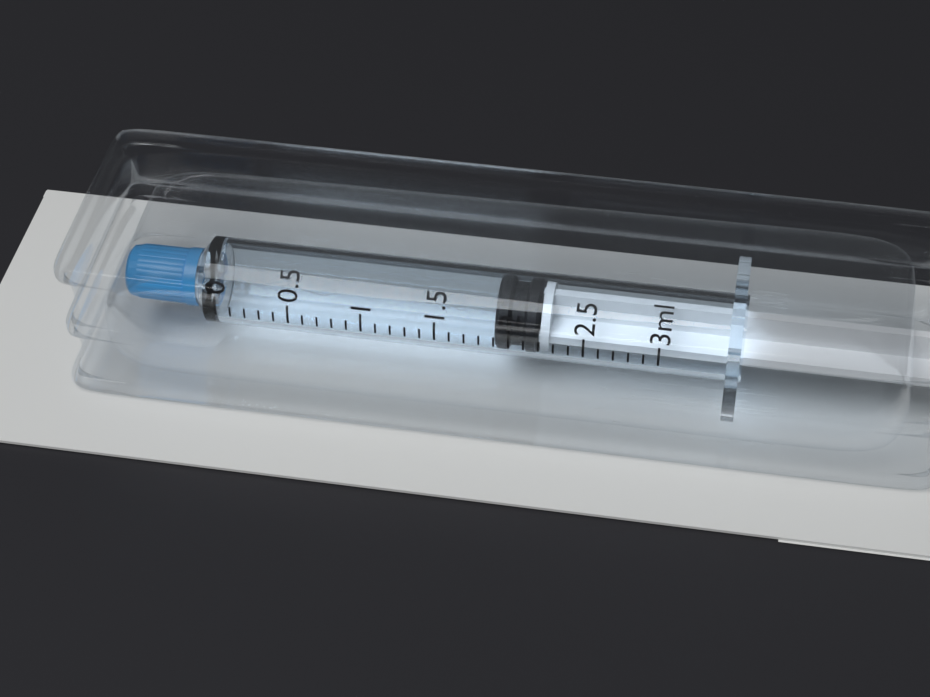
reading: 1.9 ml
